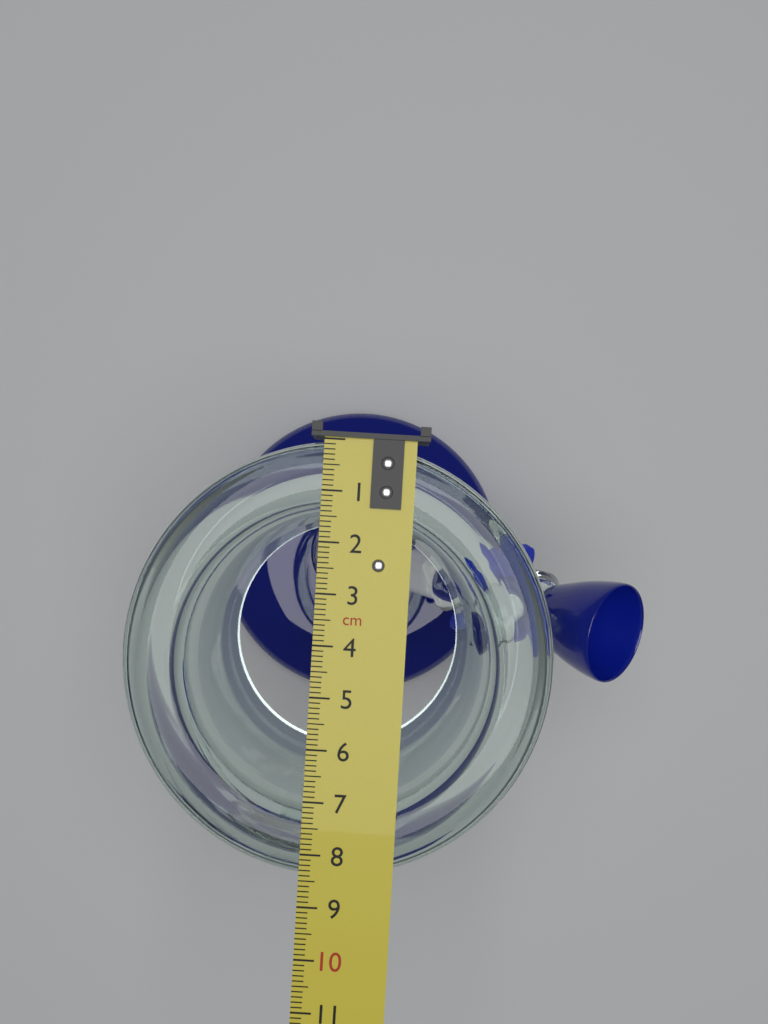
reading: 8.5 cm
